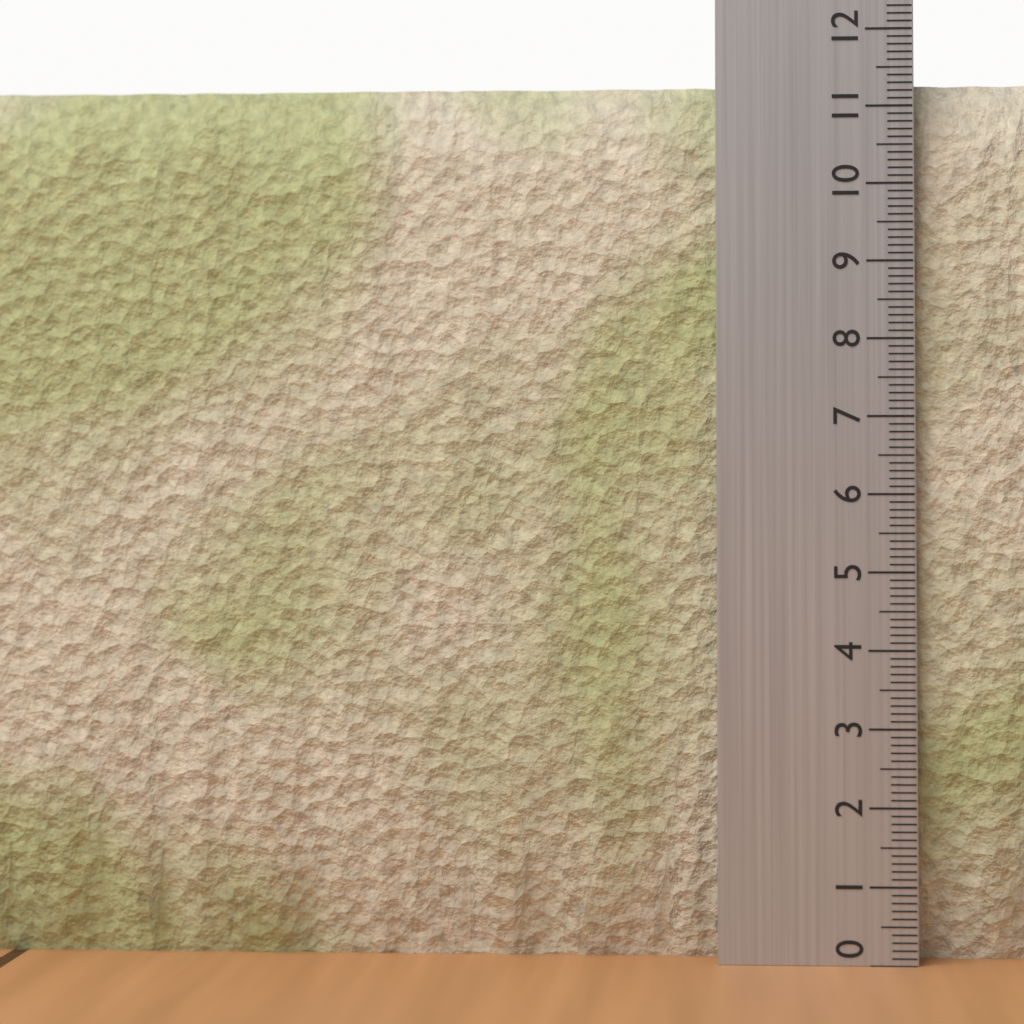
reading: 11.3 (no unit)
